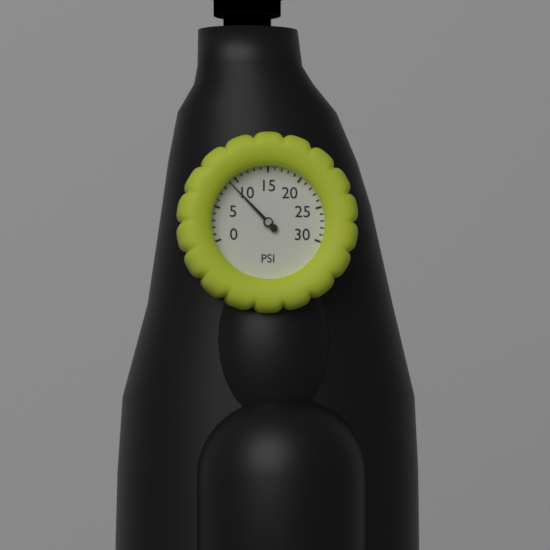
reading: 9 psi
